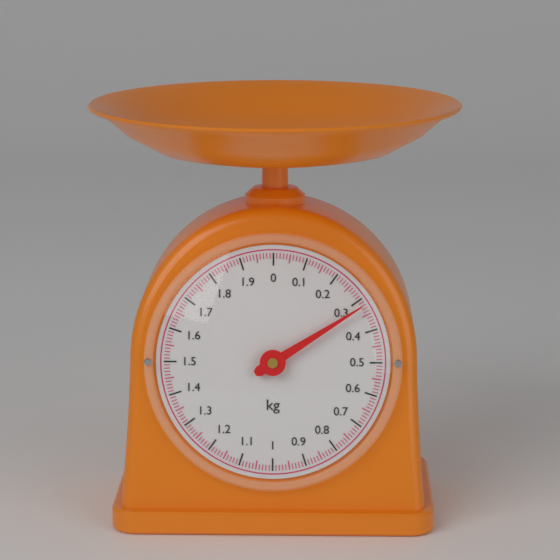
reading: 0.32 kg
